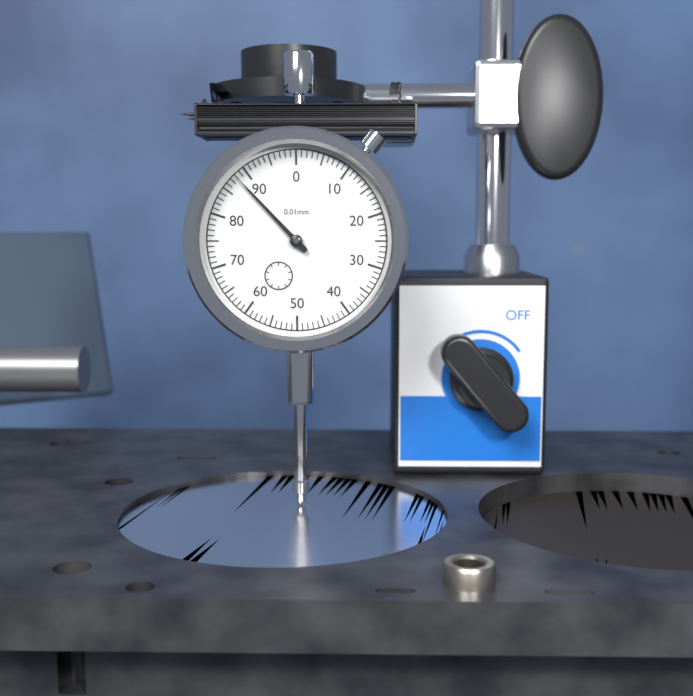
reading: 88 0.01mm
